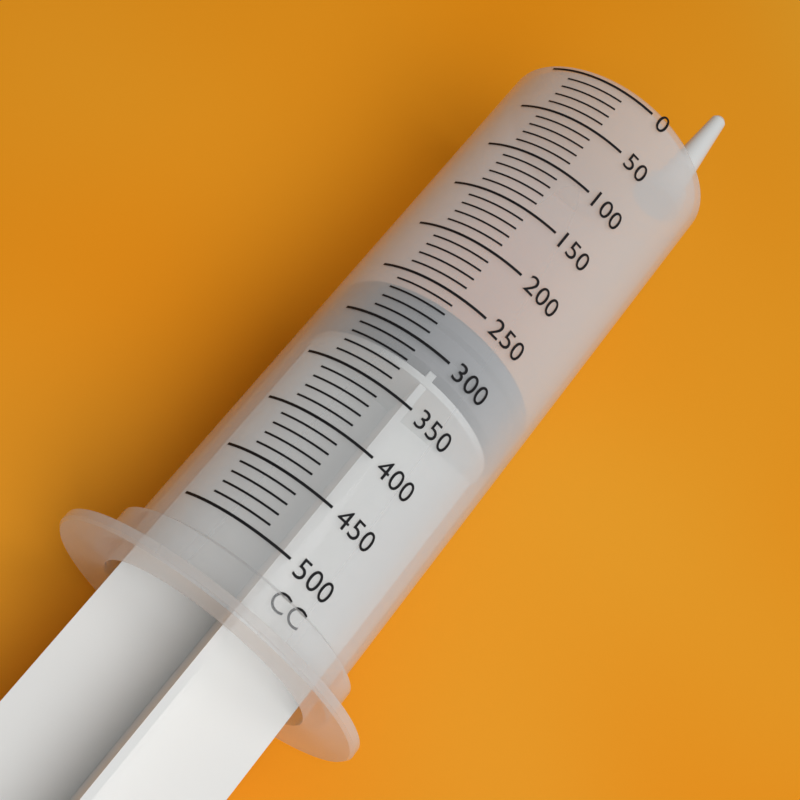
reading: 260 cc
